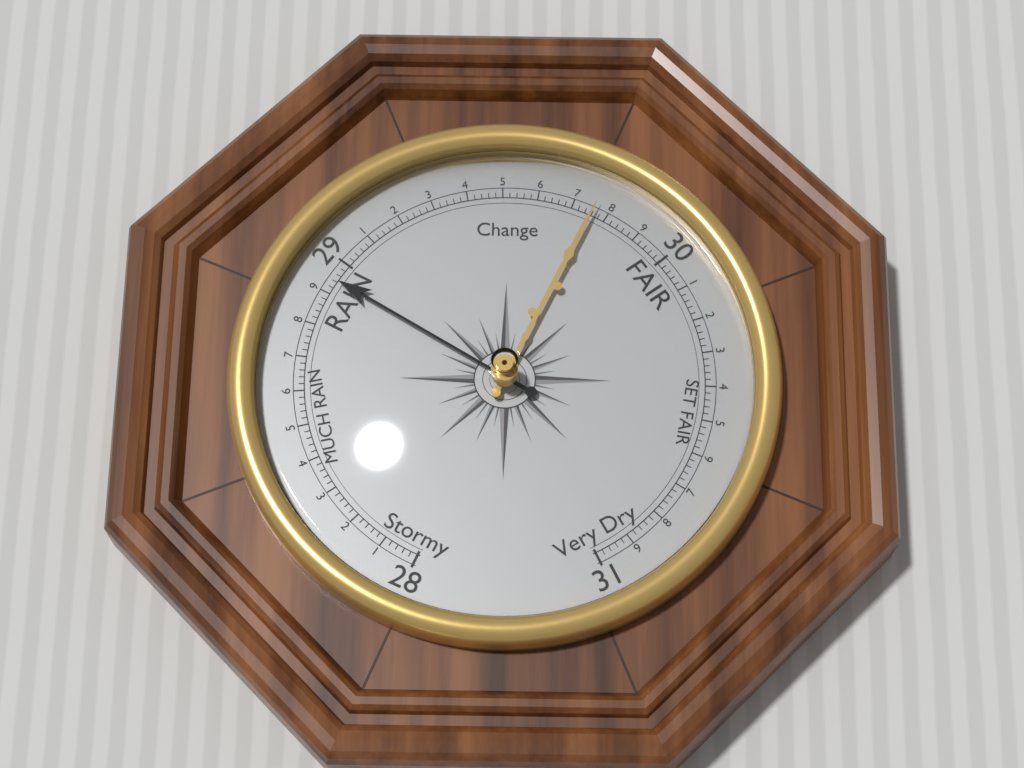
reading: 28.94 (no unit)
